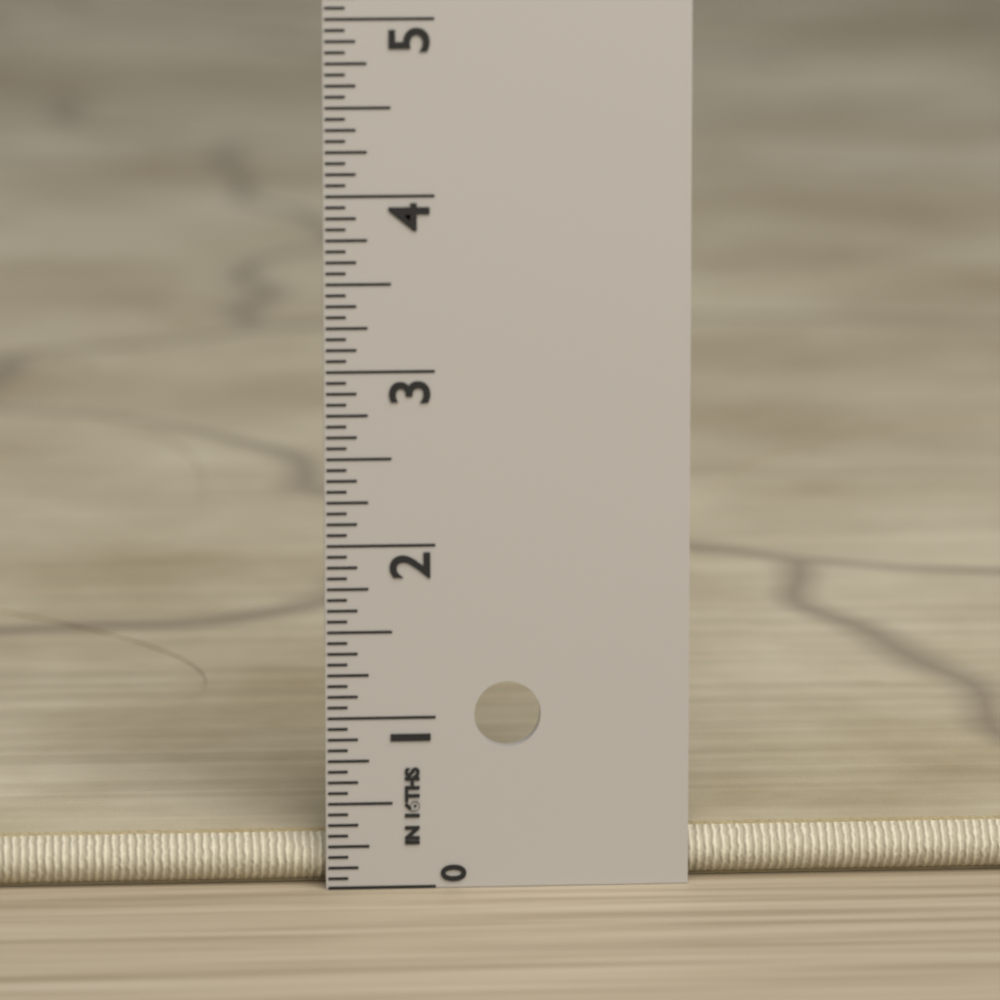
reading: 0.3125 in
